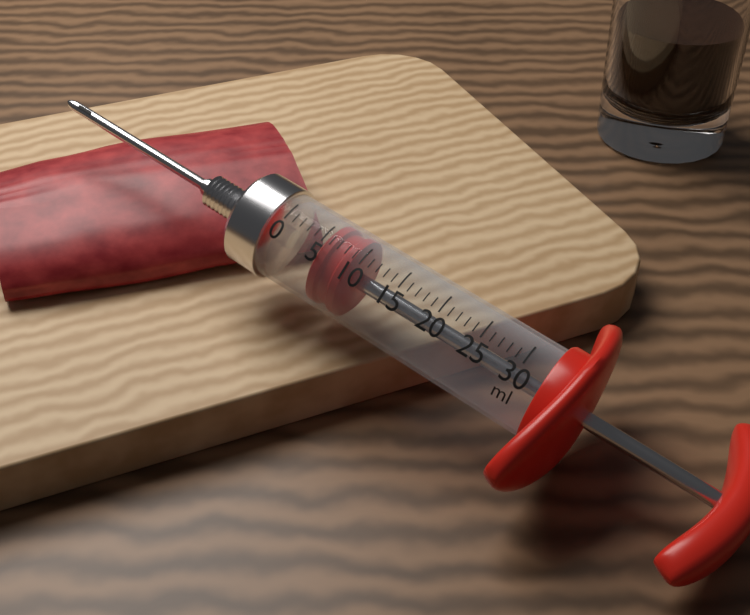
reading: 5 ml
